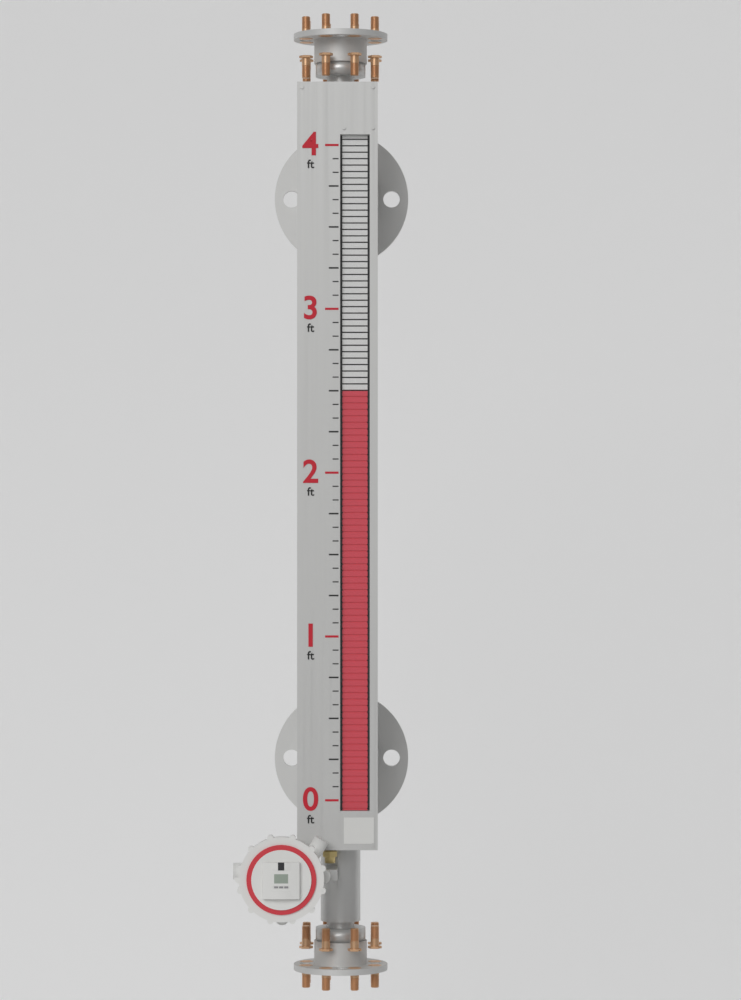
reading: 2.500000 ft
